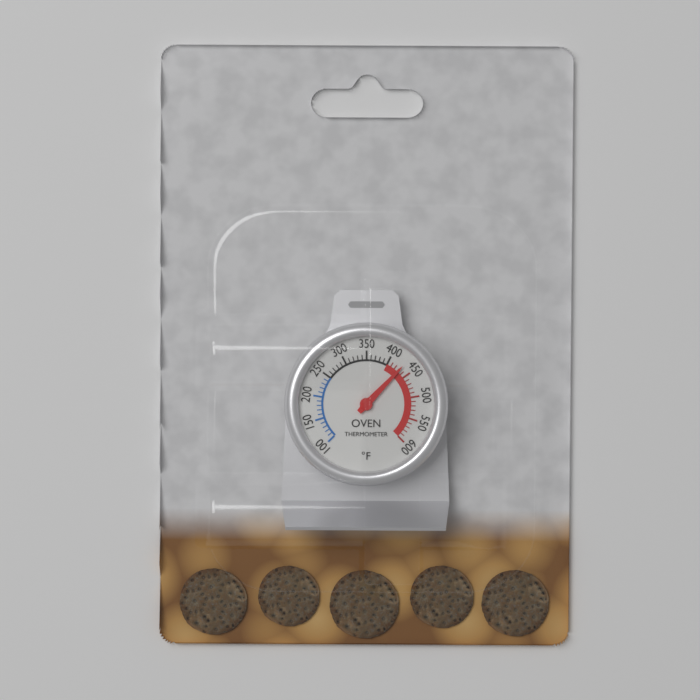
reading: 430 °F
